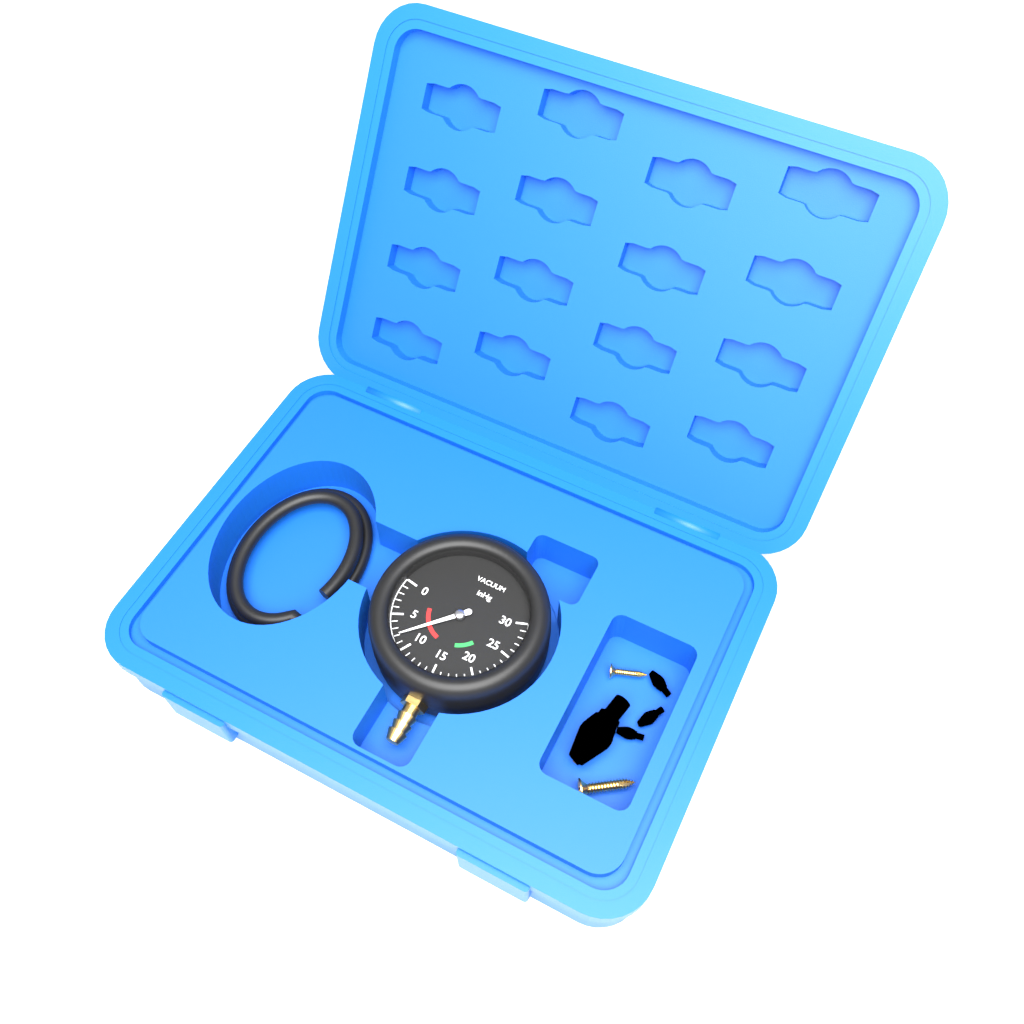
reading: 8 inHg
